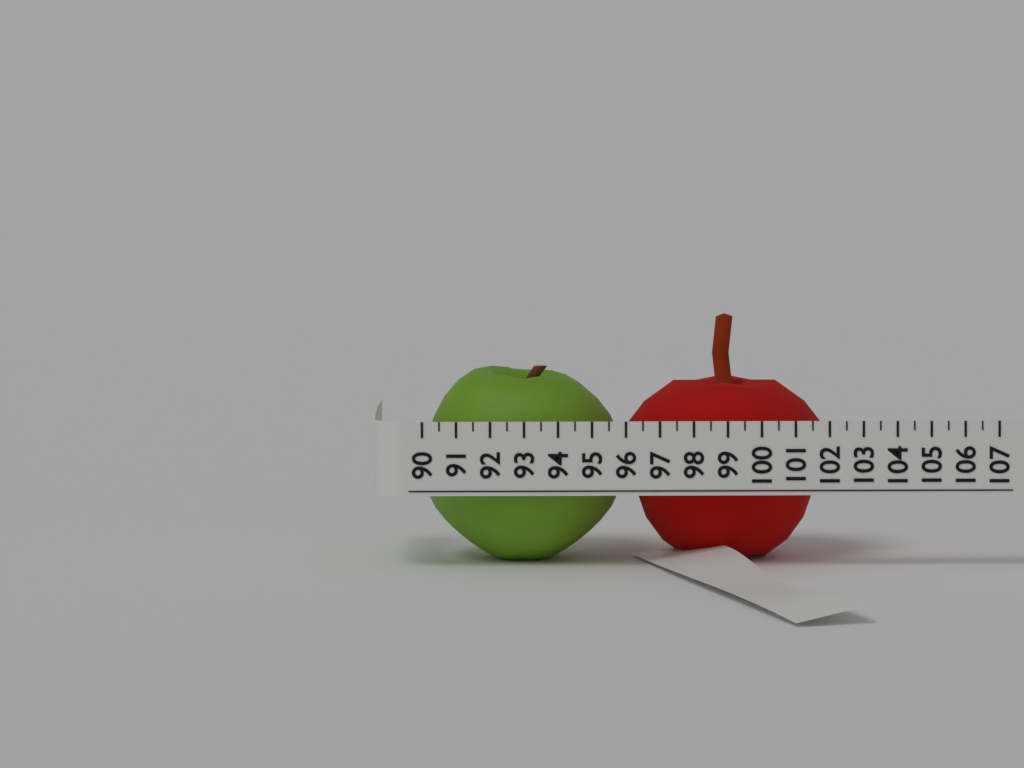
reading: 102.0 (no unit)
